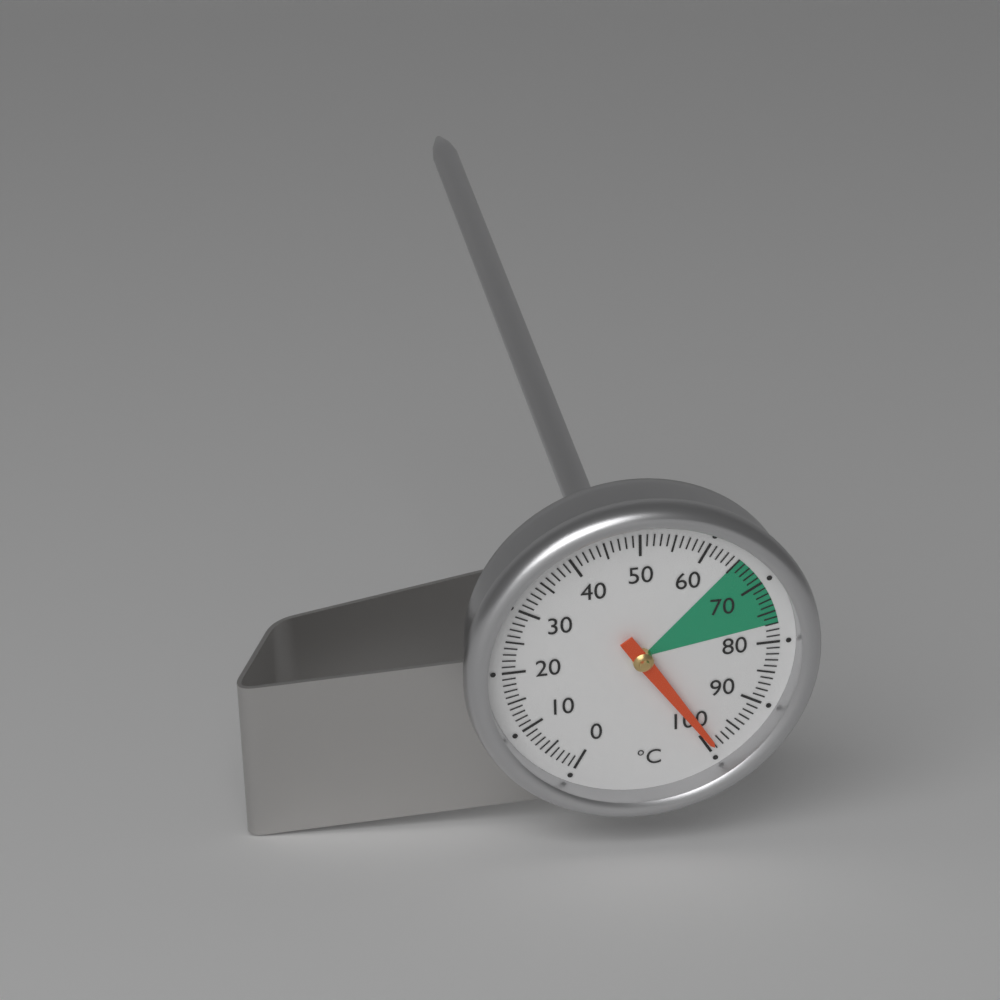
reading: 99 °C
